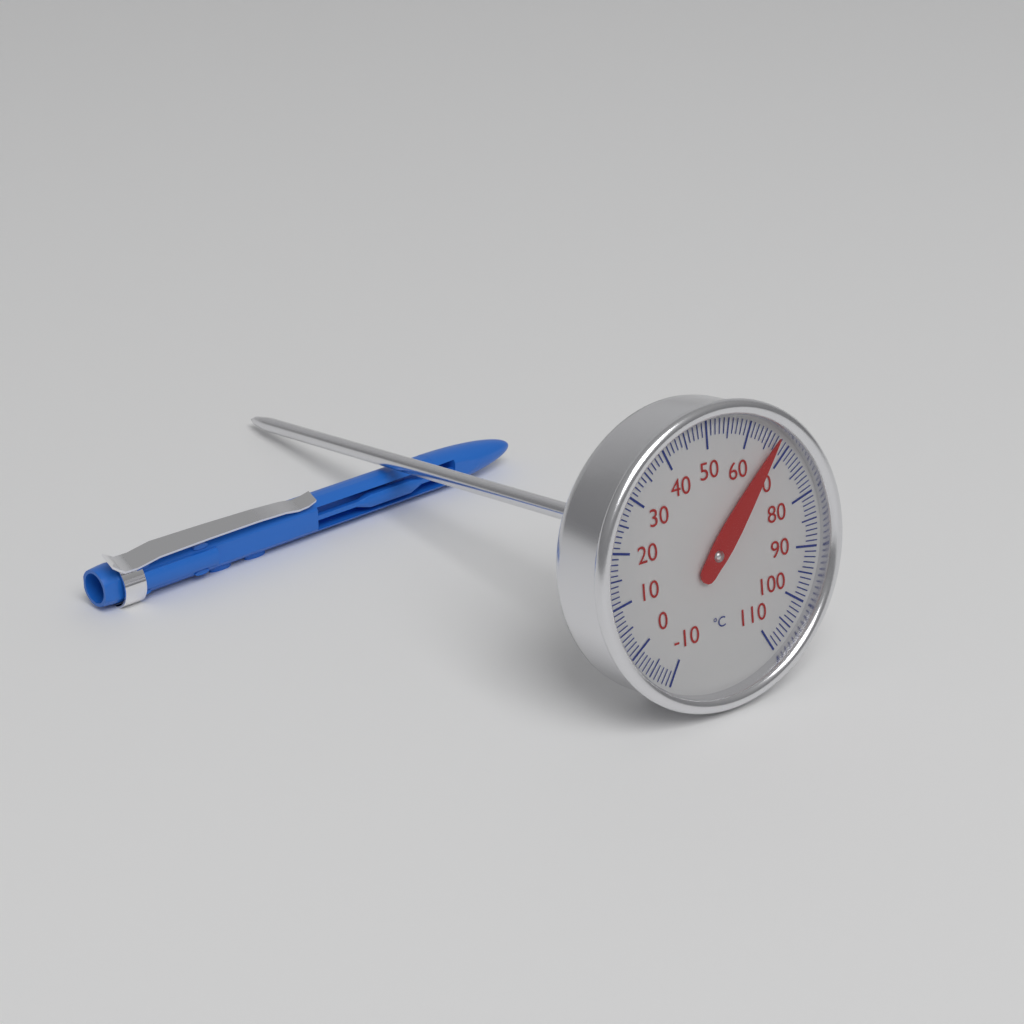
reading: 67 °C
